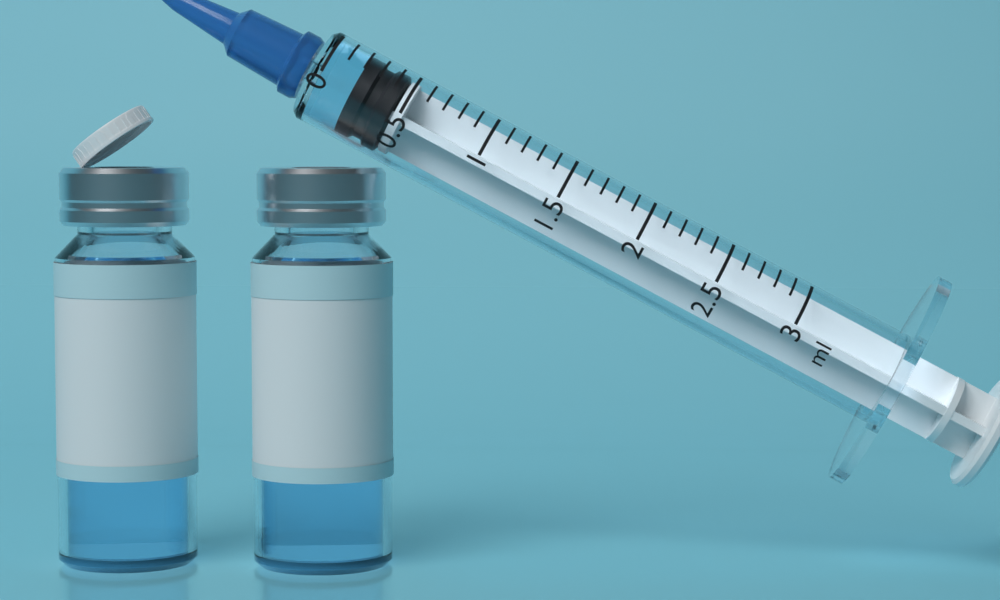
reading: 0.2 ml
